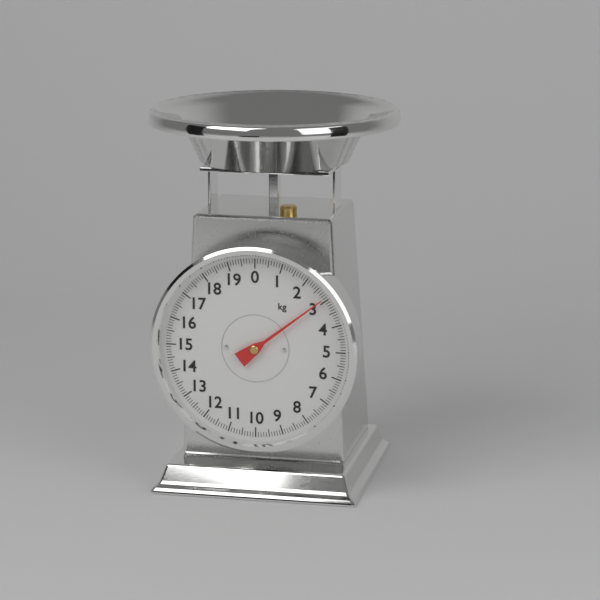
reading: 2.9 kg
